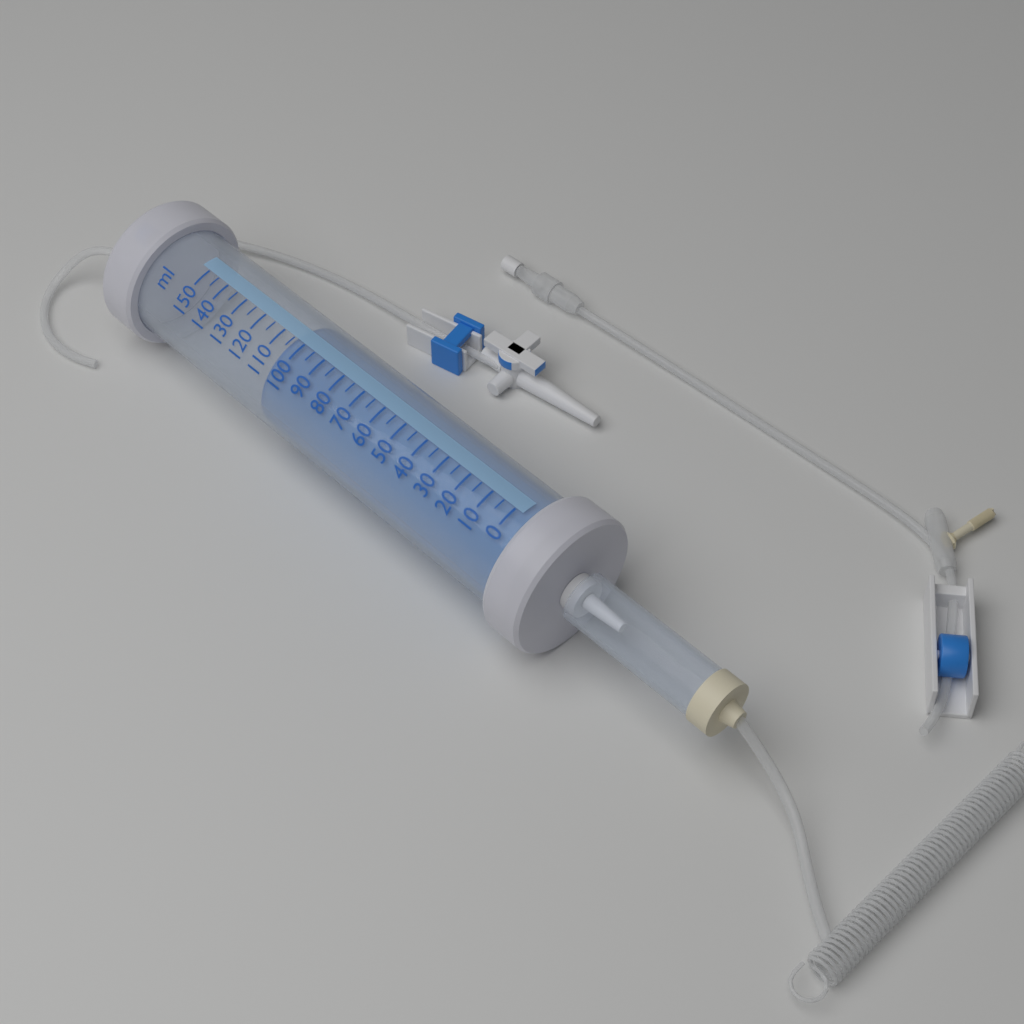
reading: 105 ml
